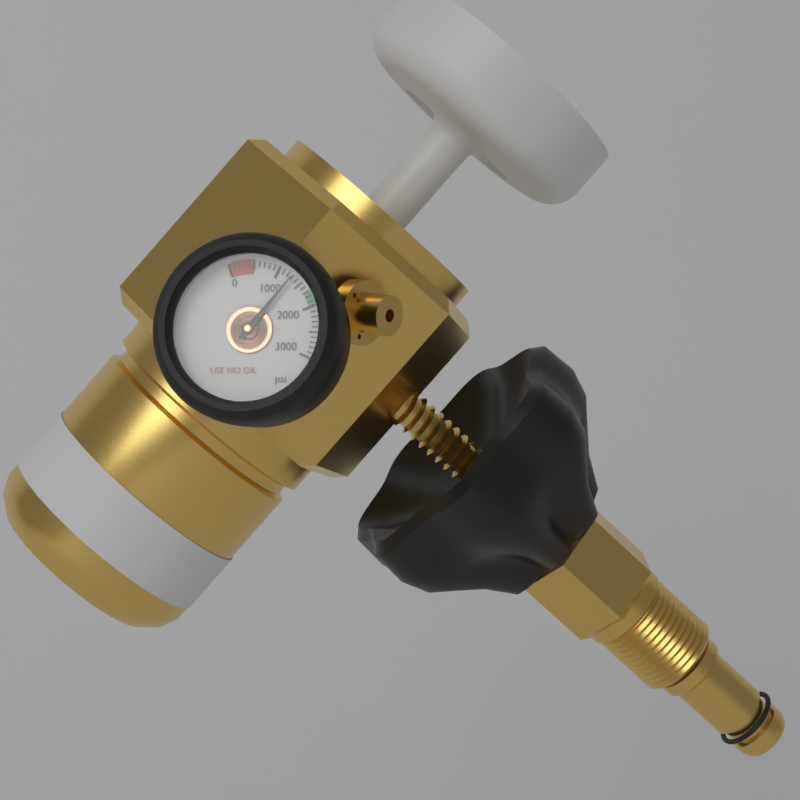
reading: 1300 psi
